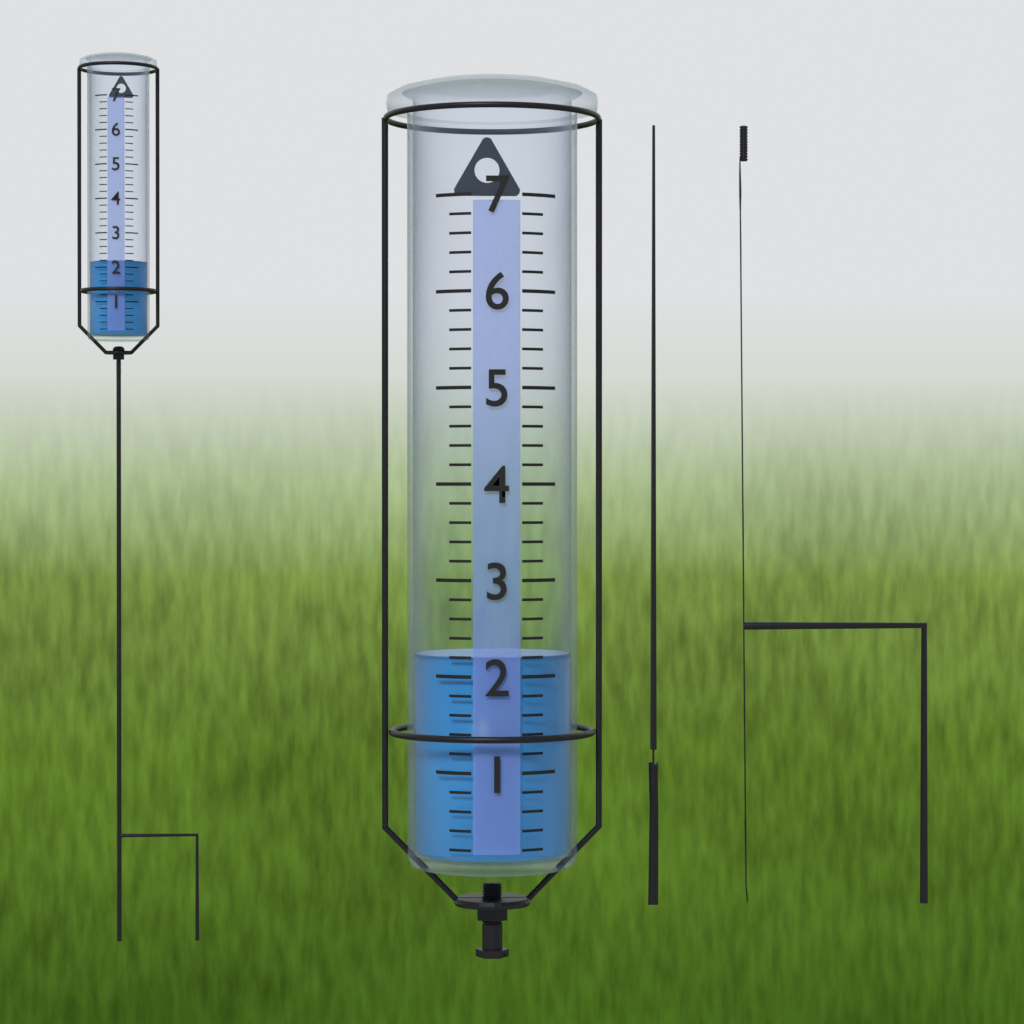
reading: 2.2 (no unit)
